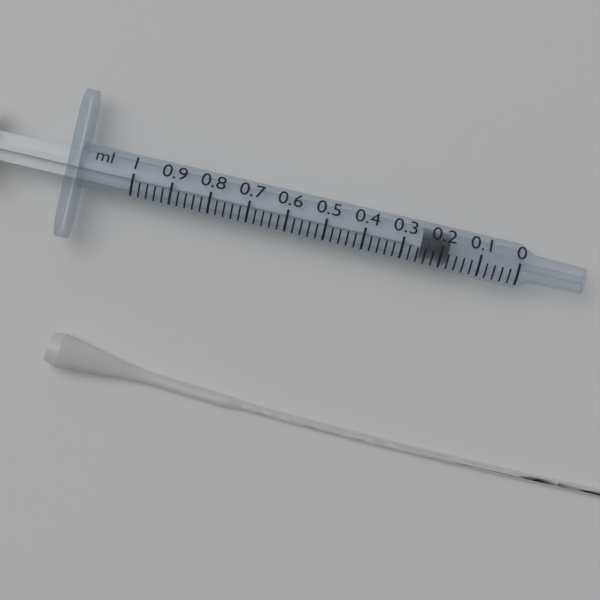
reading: 0.18 ml
